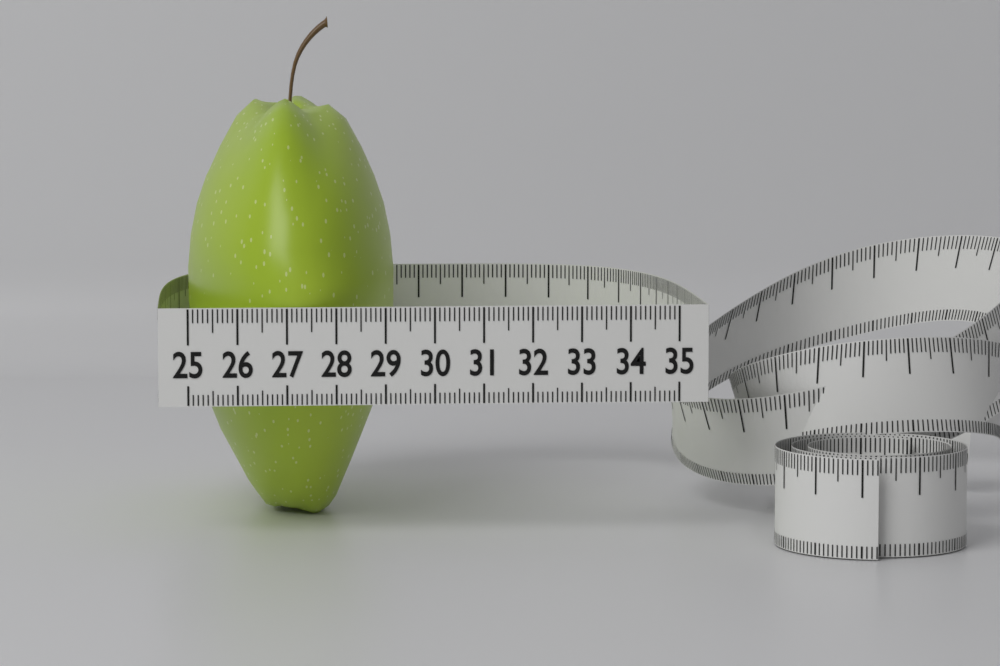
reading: 29.4 (no unit)
